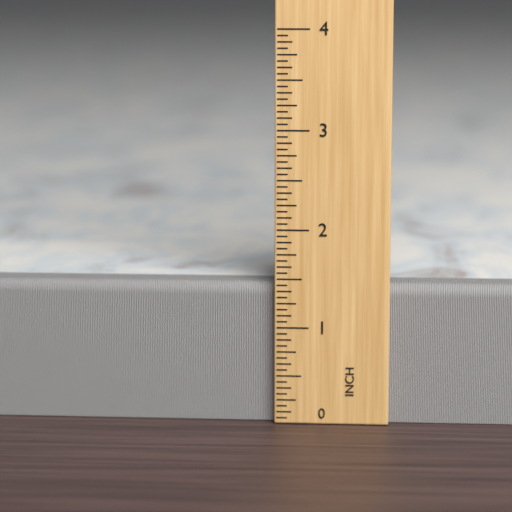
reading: 1.4375 in
